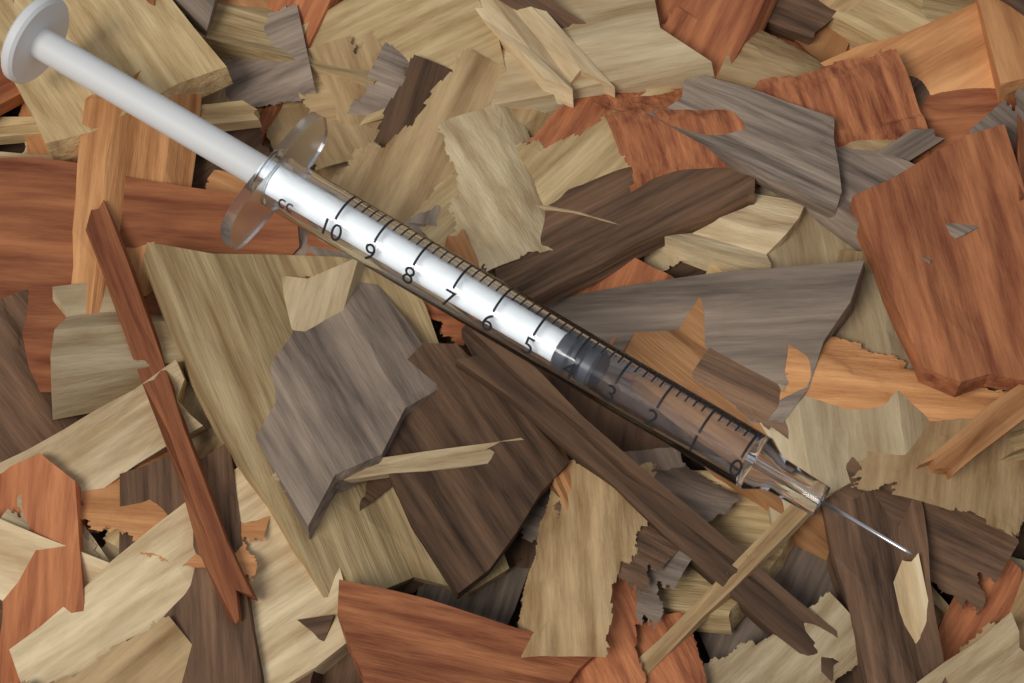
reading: 3.6 cc
